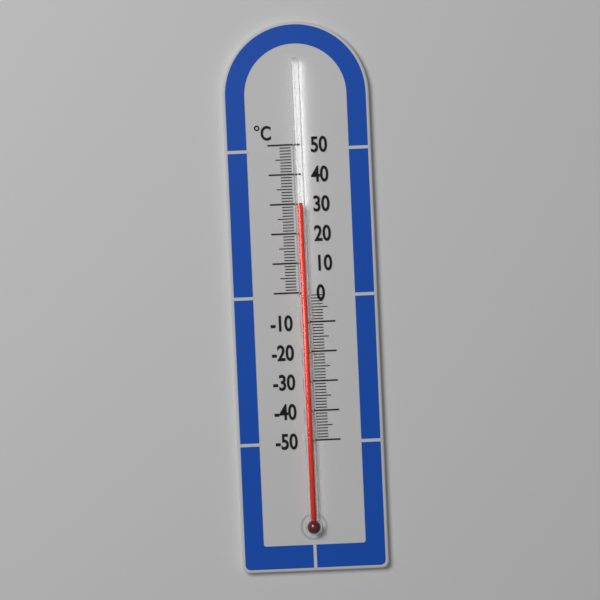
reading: 30 °C
